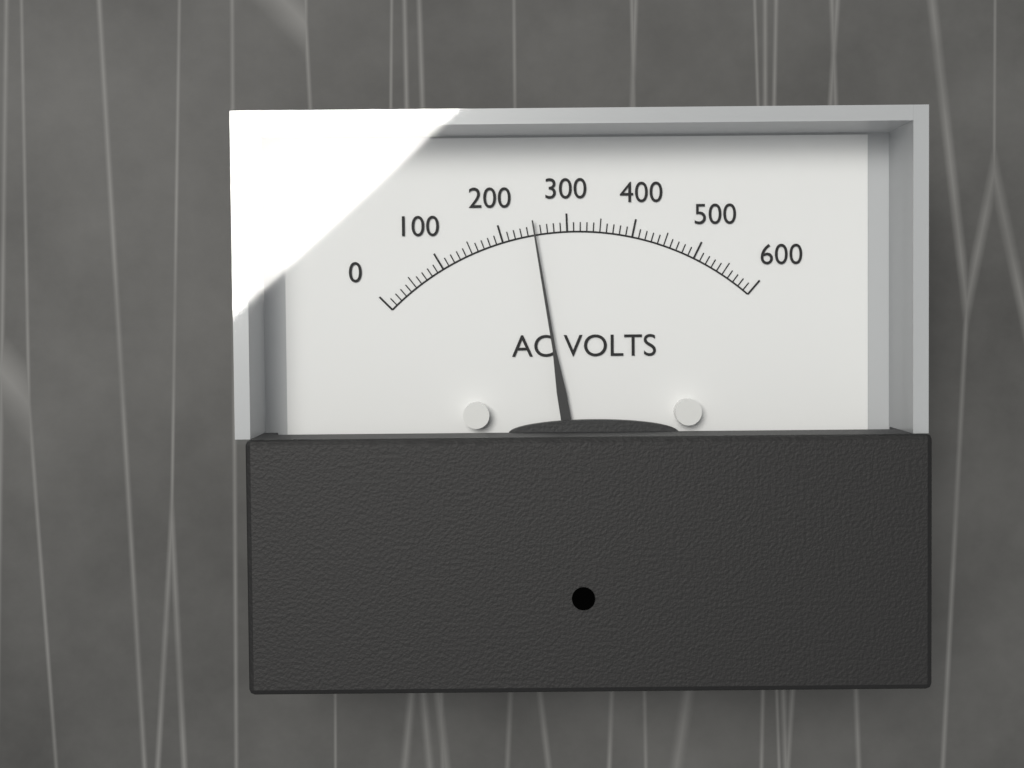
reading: 250 V
